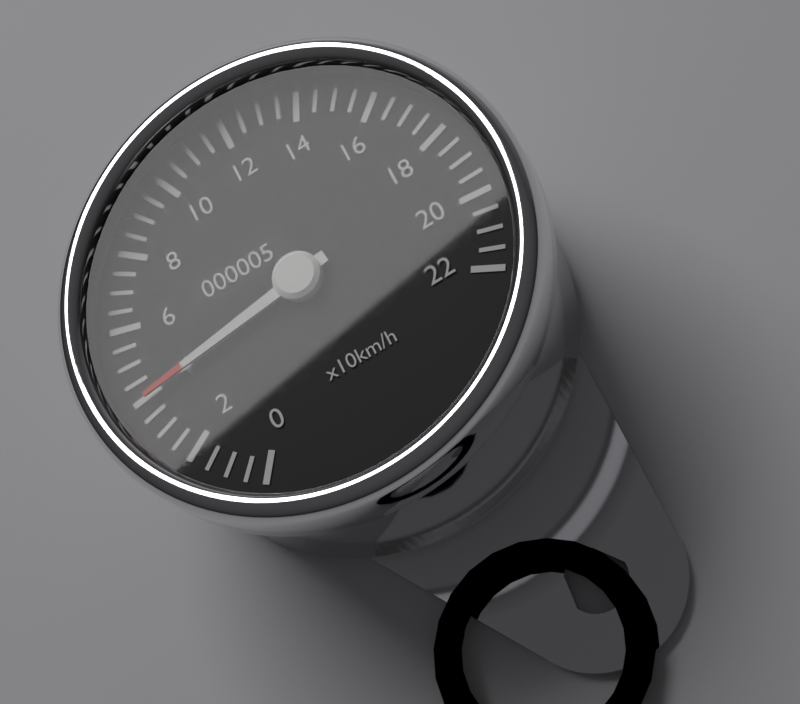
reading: 40 km/h
